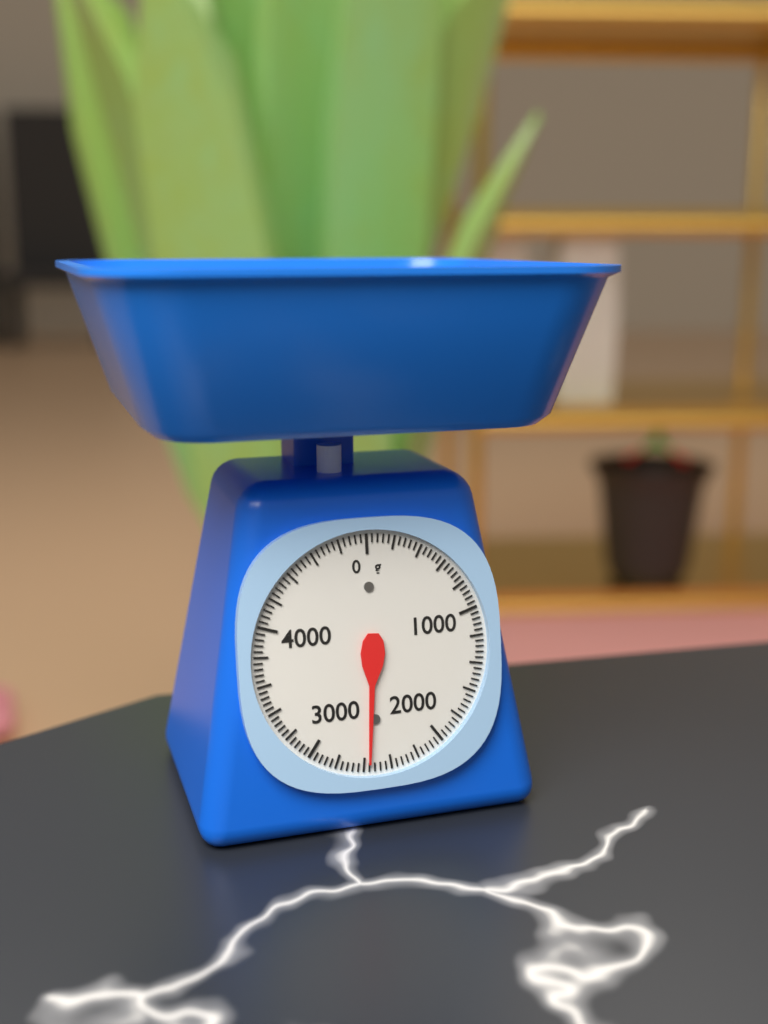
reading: 2560 g
